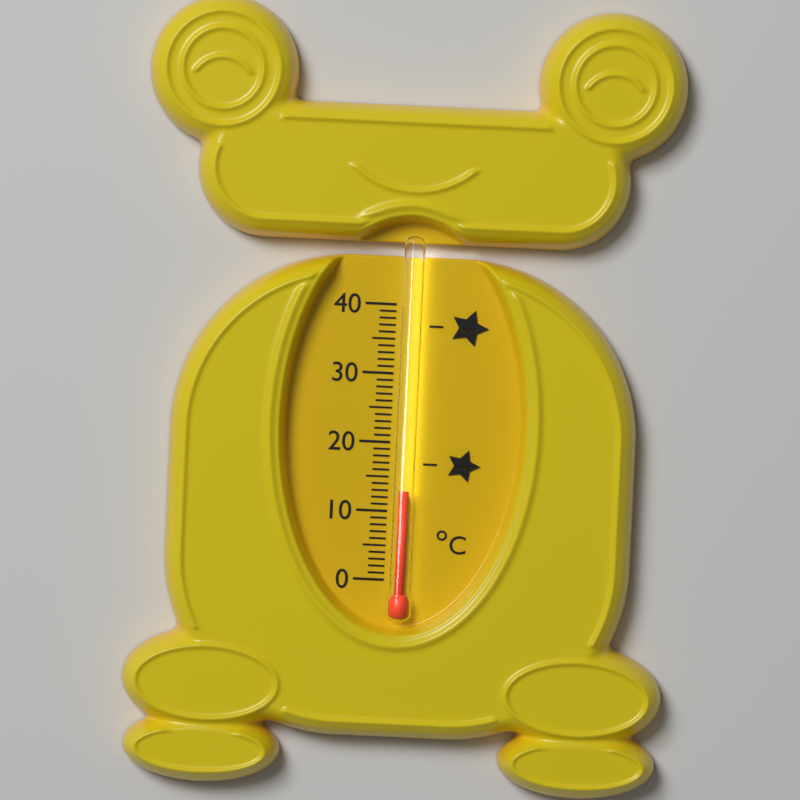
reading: 13 °C
